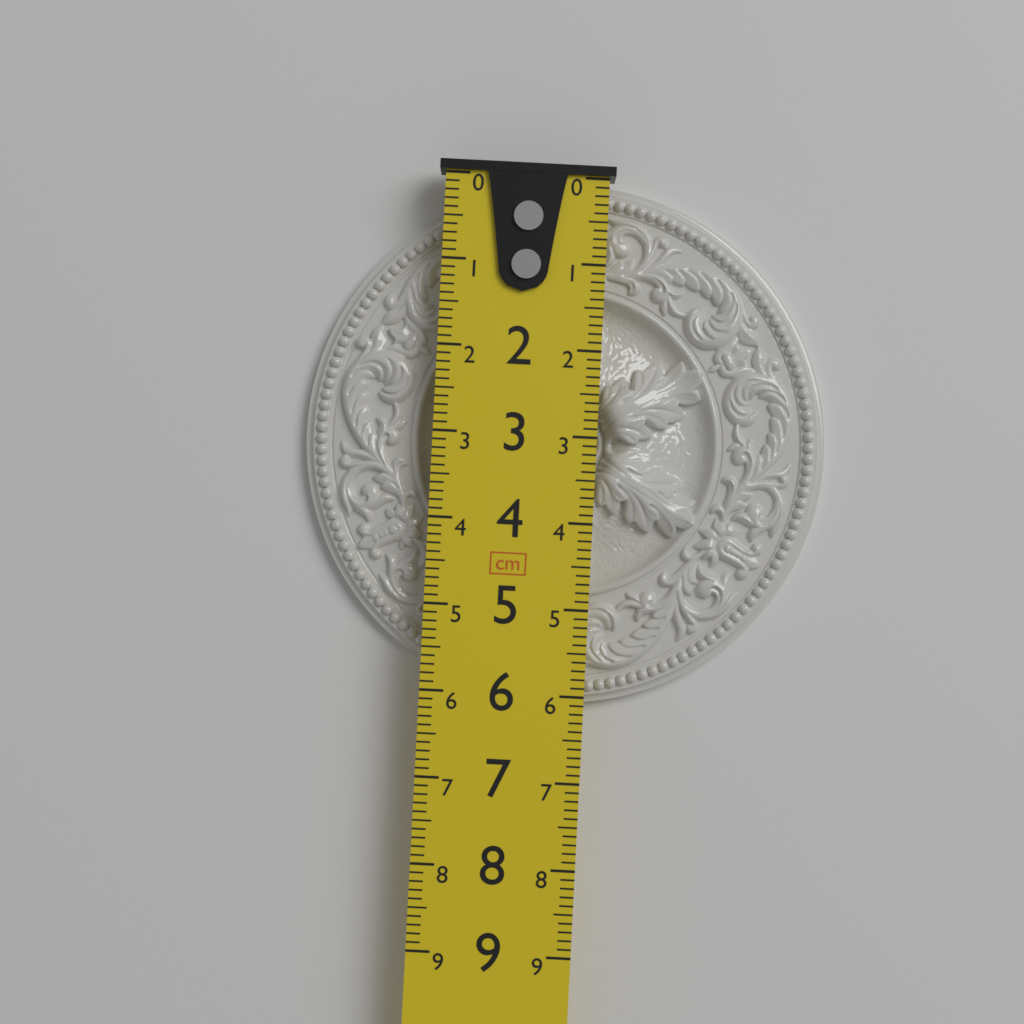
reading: 6.1 cm
